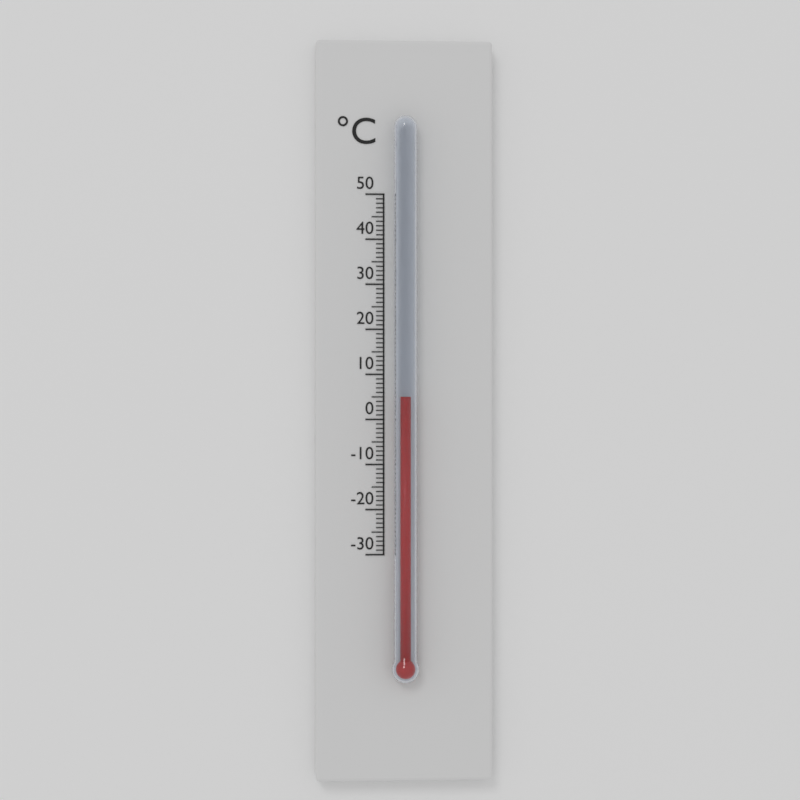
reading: 5 °C
